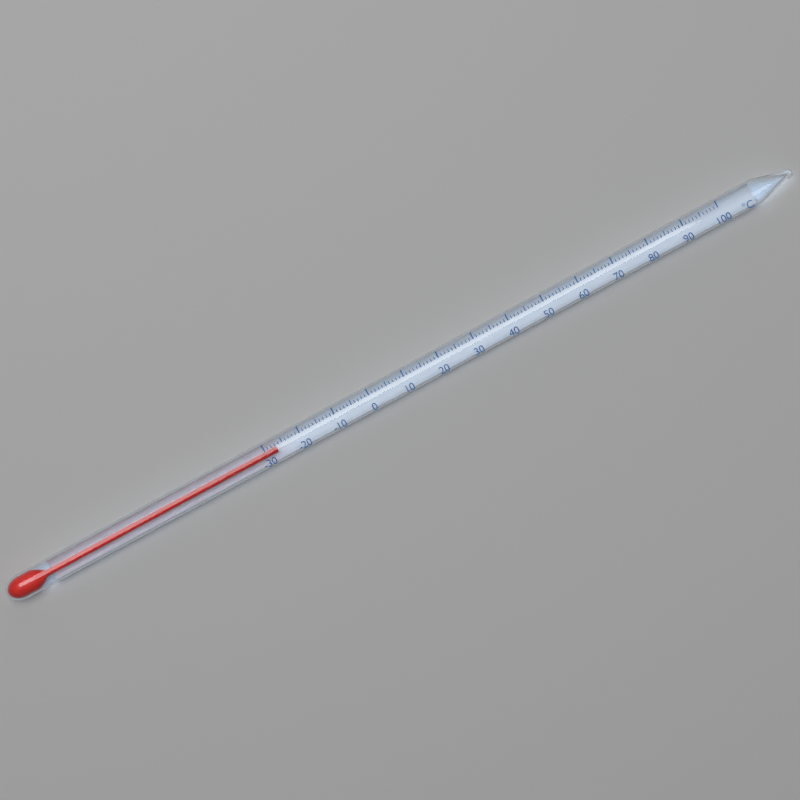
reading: -27 °C
